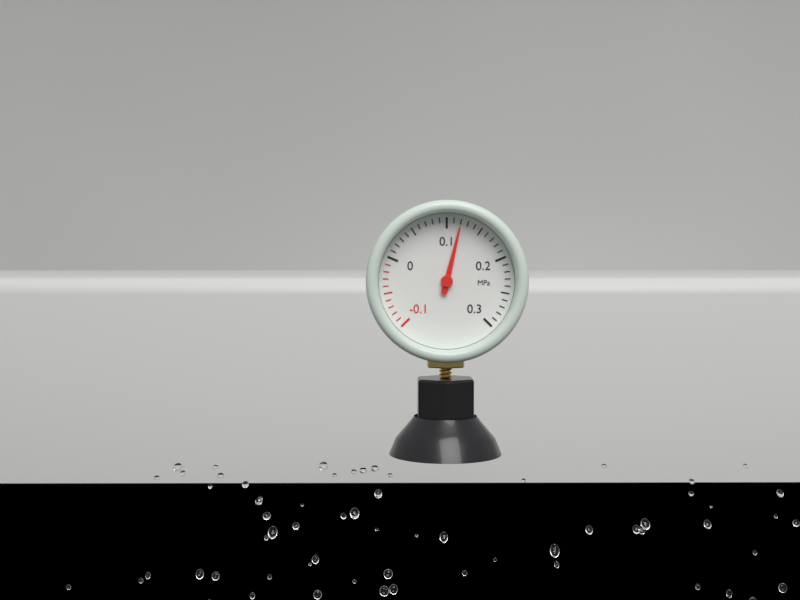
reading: 0.12 MPa
